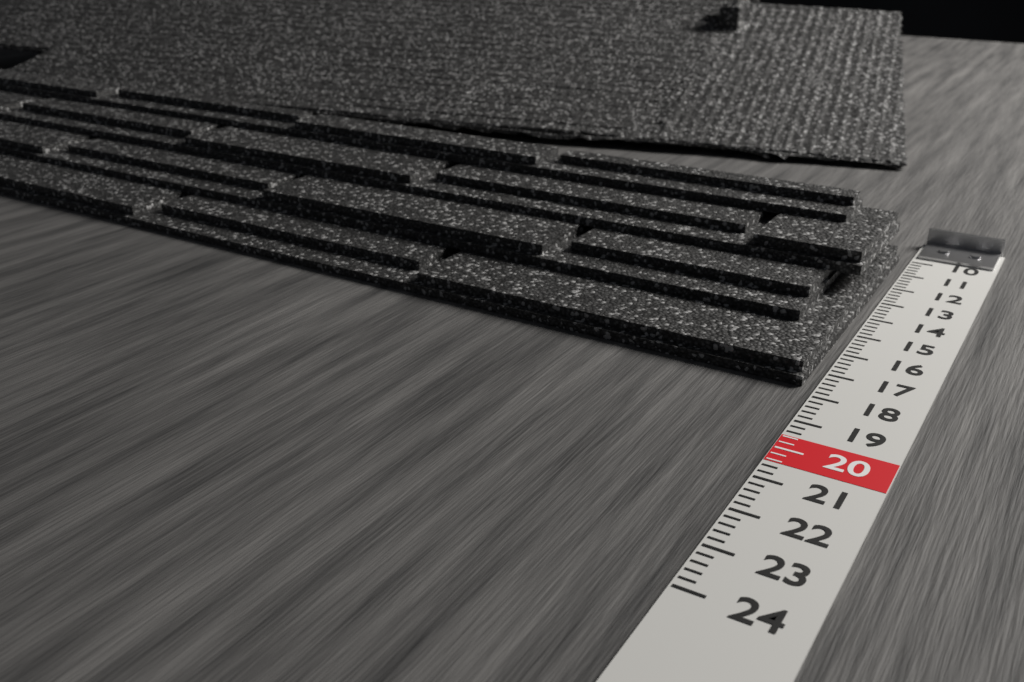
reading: 17.6 (no unit)
